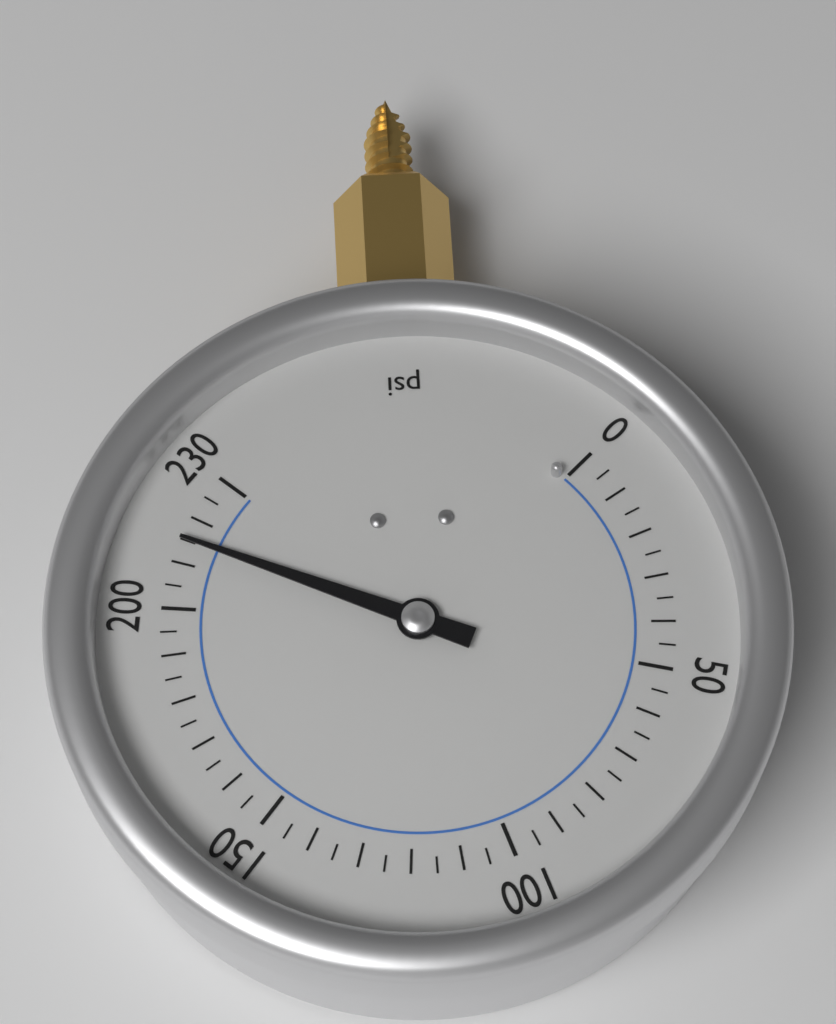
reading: 215 psi
